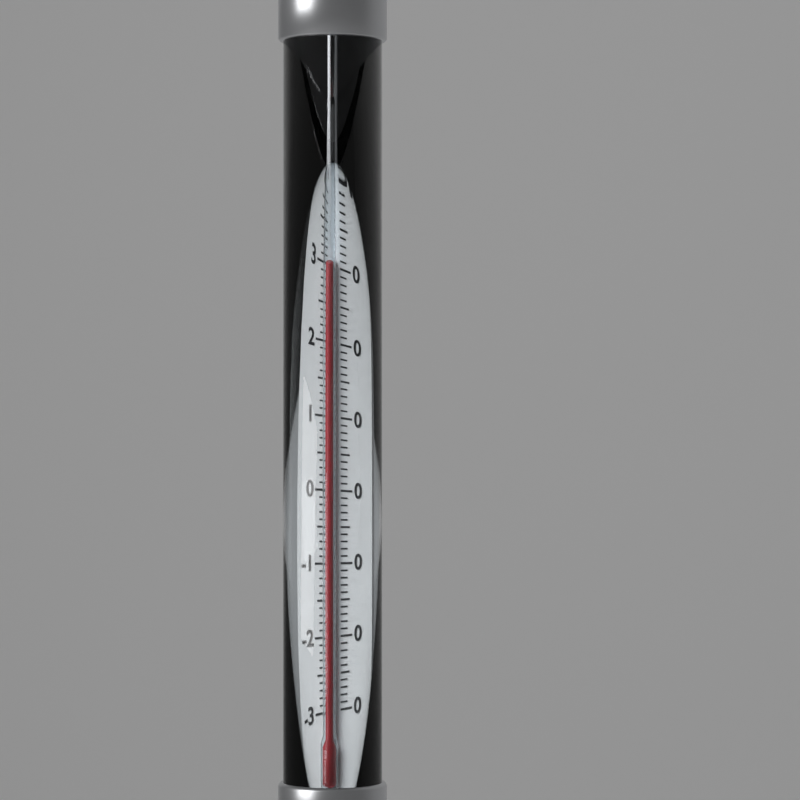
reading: 31 °C
